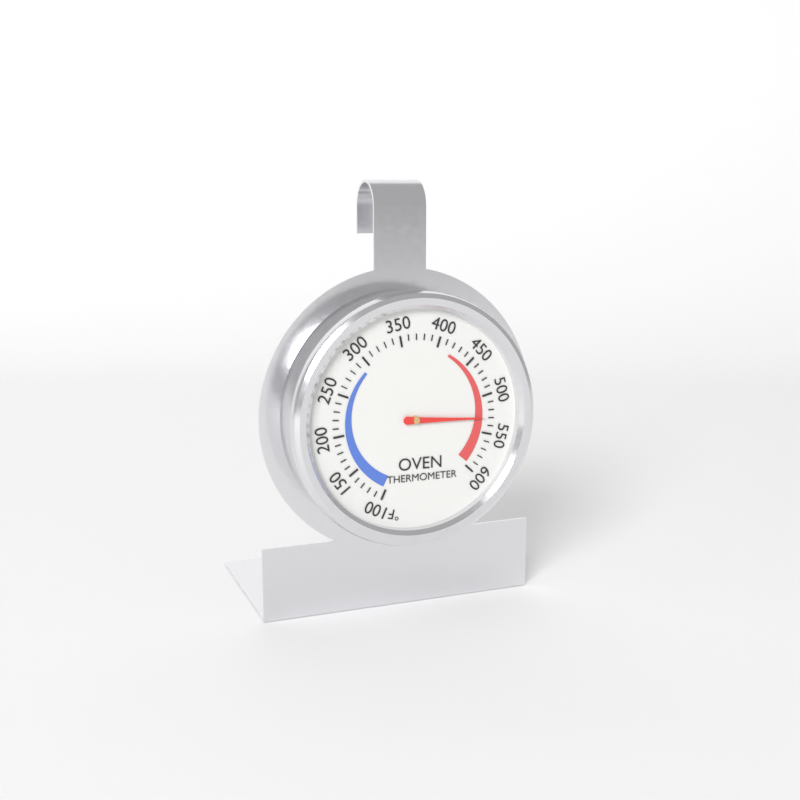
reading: 530 °F
